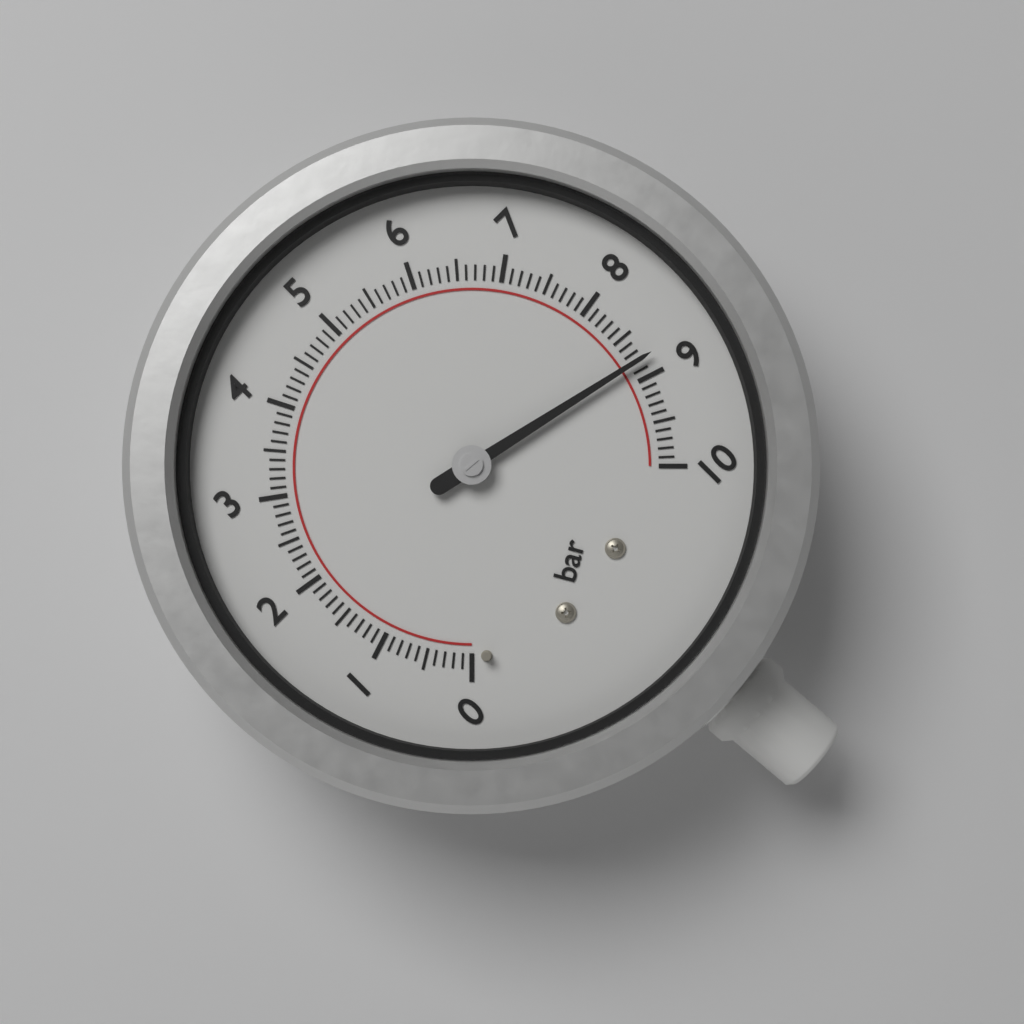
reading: 8.8 bar
